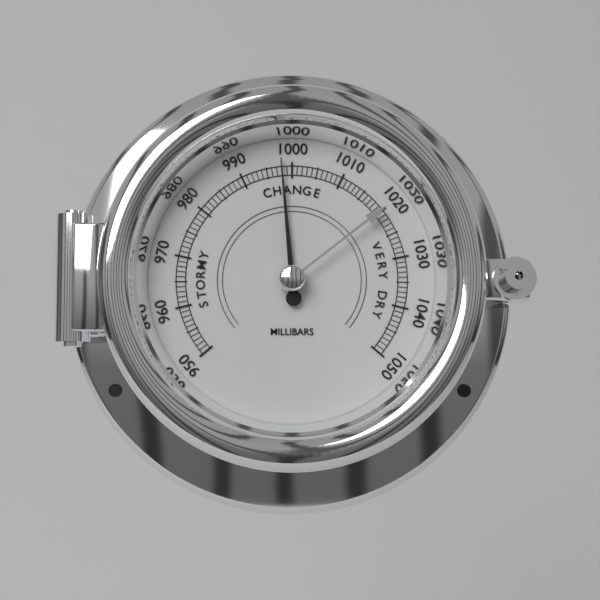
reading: 998 mbar
